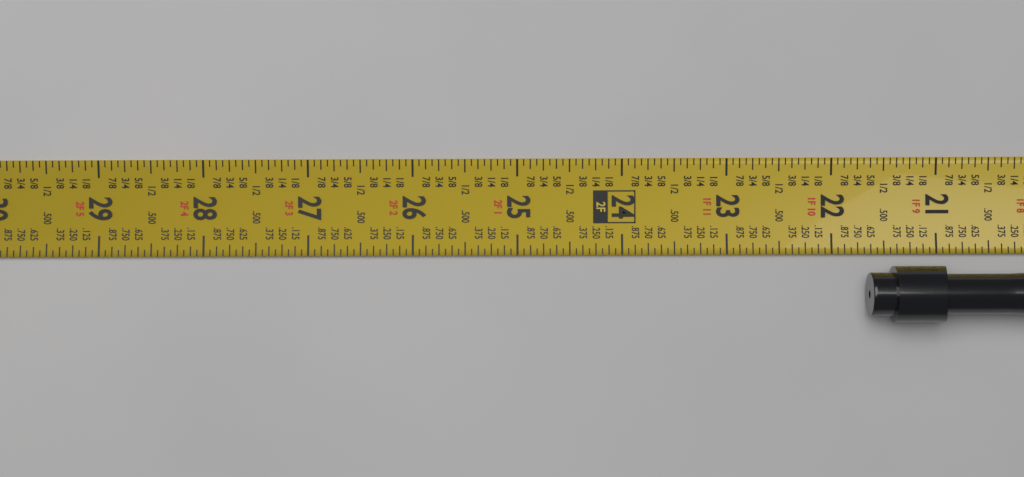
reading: 21.6875 in
